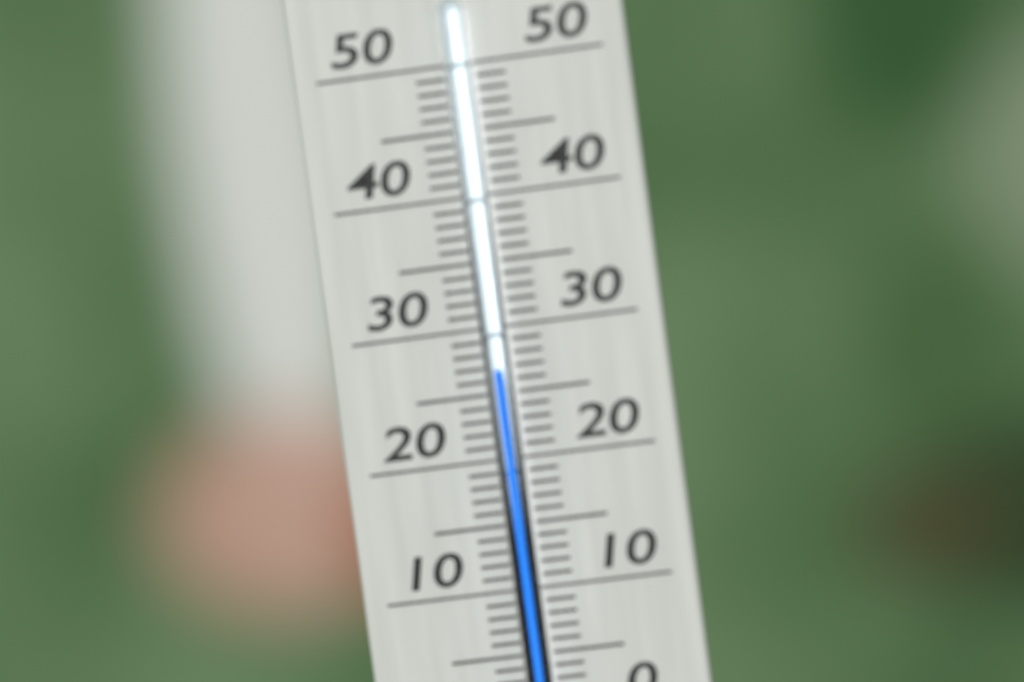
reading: 27 °C
